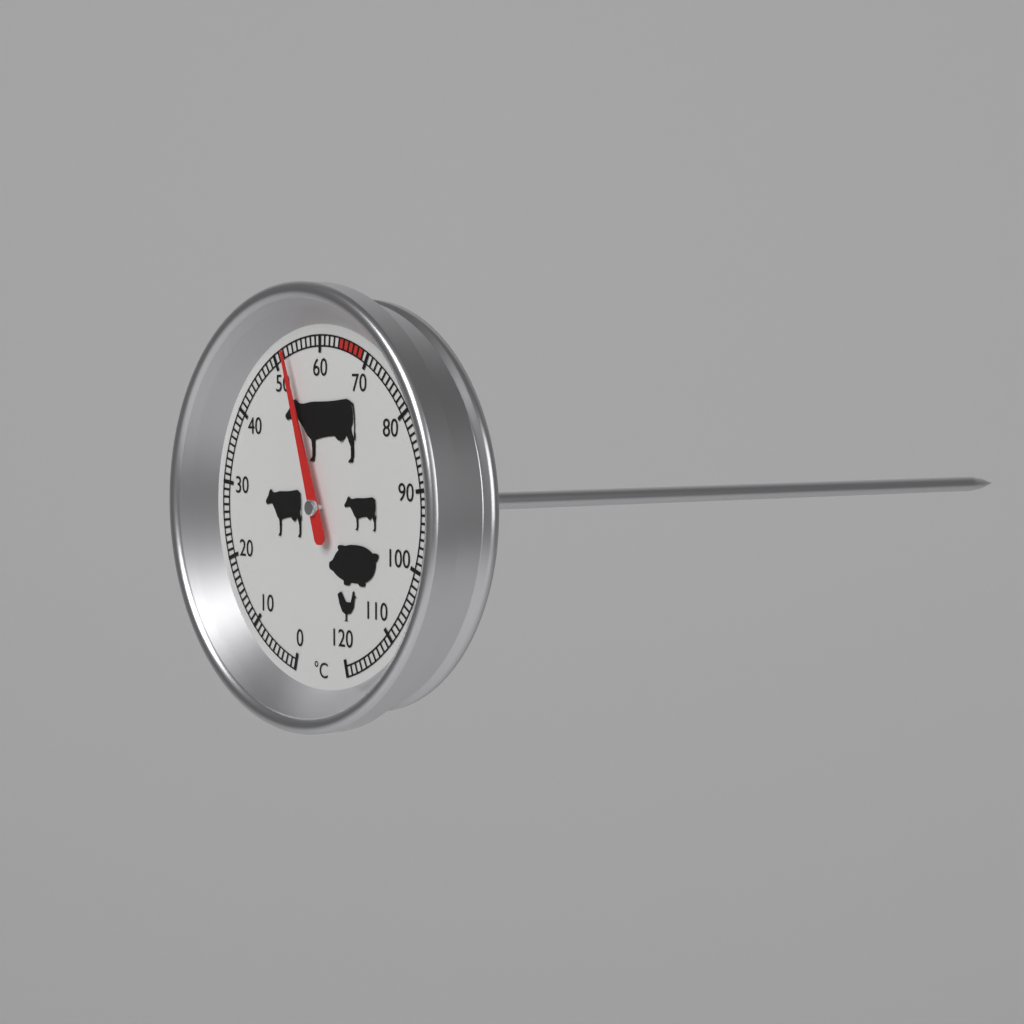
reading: 53 °C
